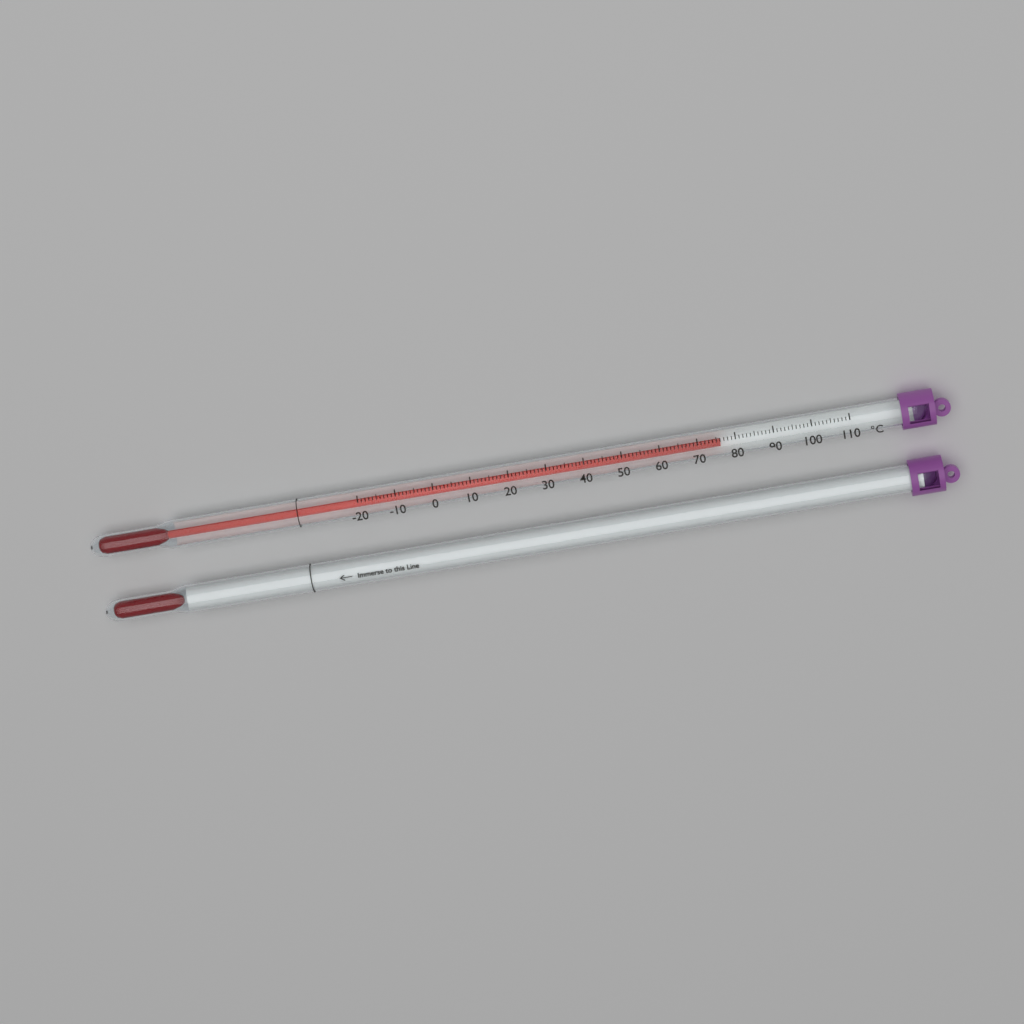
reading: 76 °C
